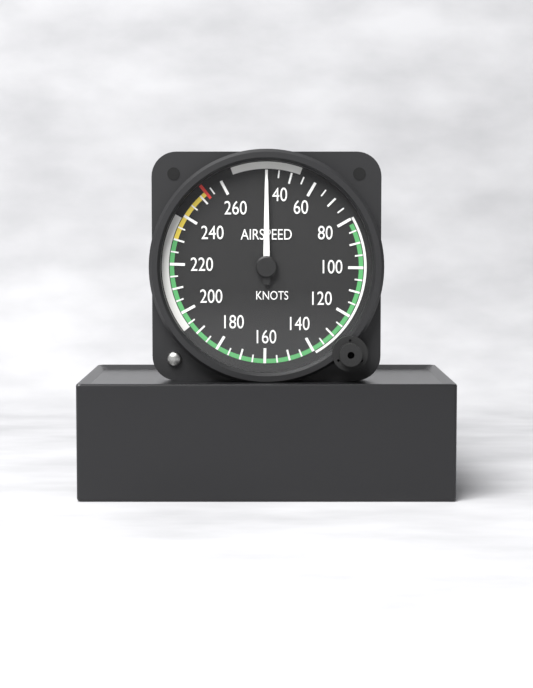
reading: 40 knots
